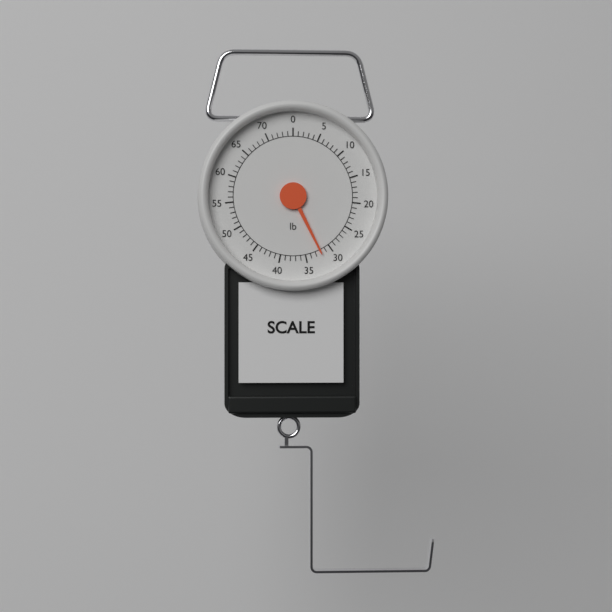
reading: 32 lb
